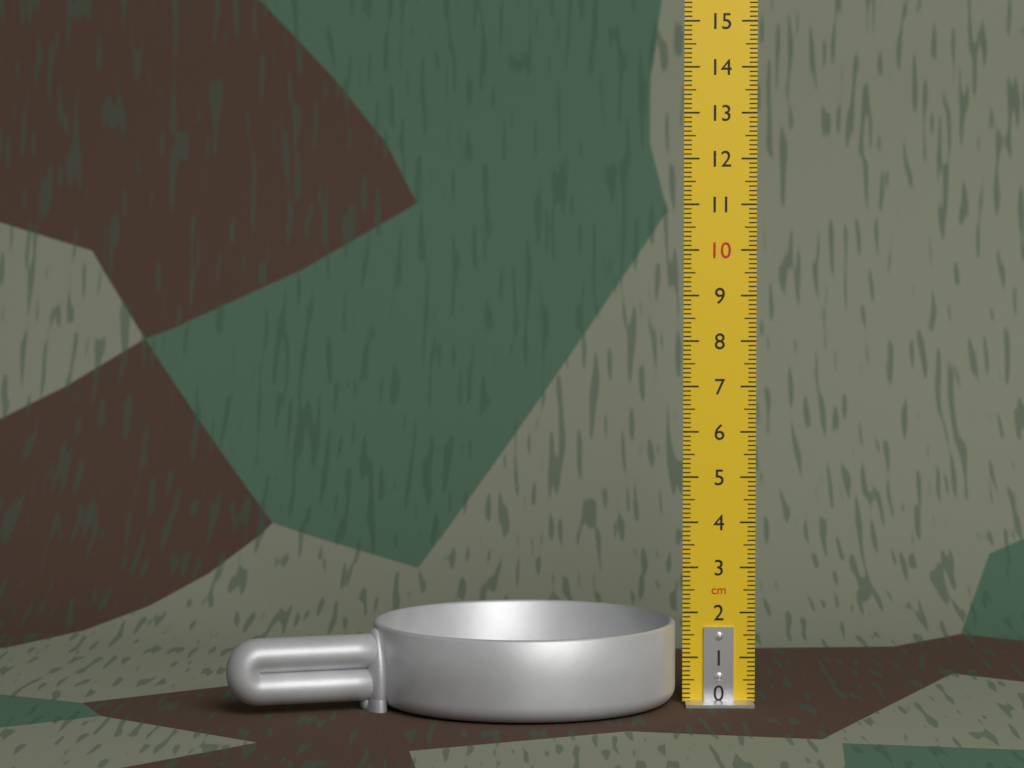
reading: 1.8 cm
